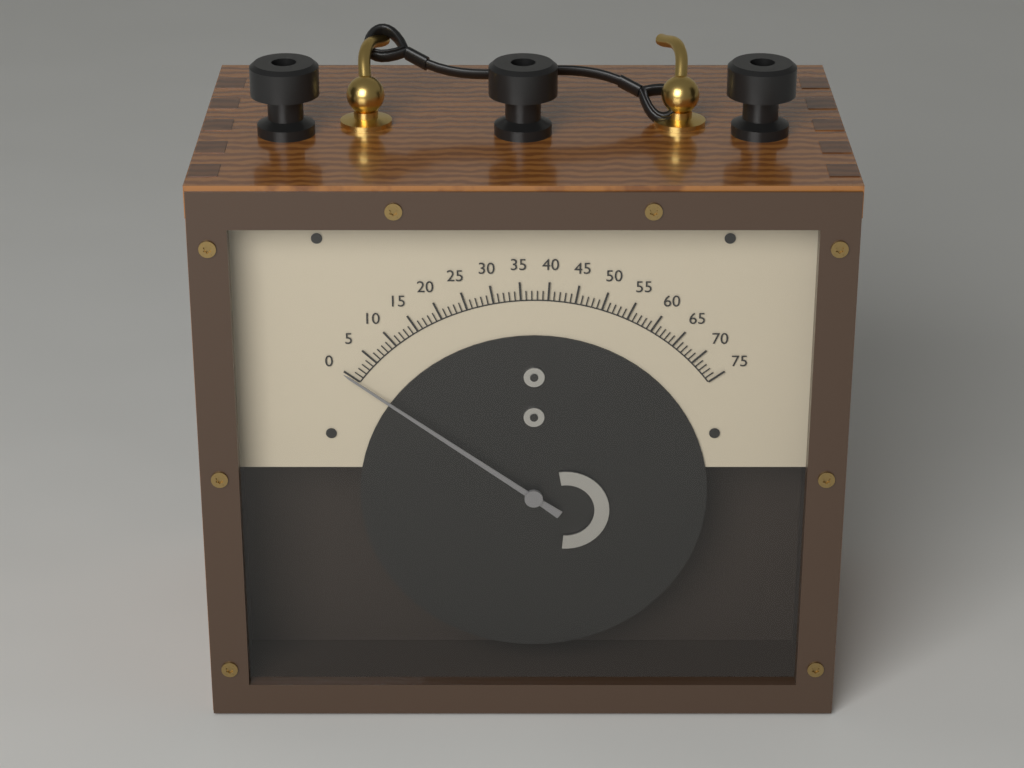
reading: 0 (no unit)
